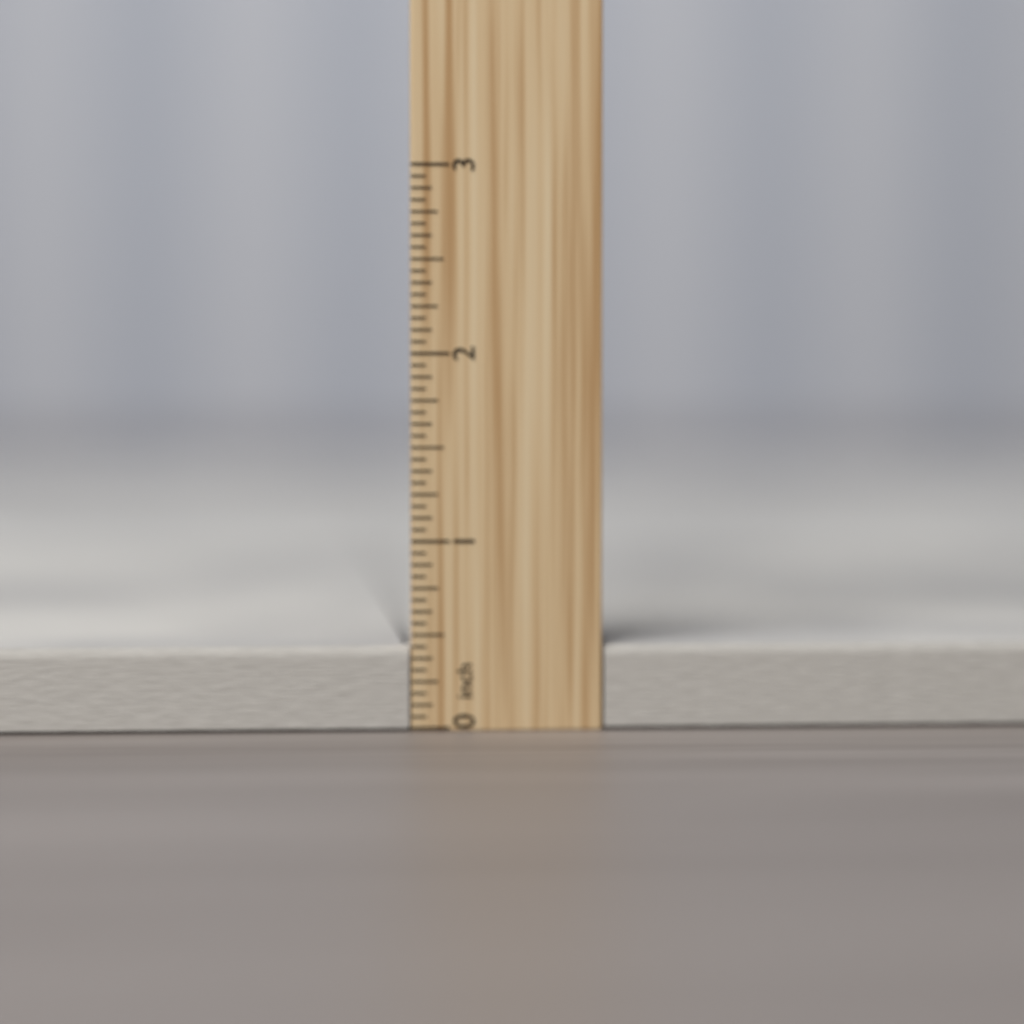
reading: 0.4375 inch
